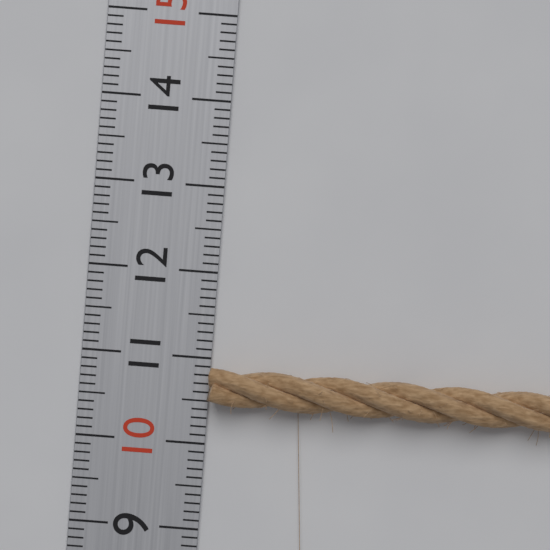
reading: 10.9 (no unit)
